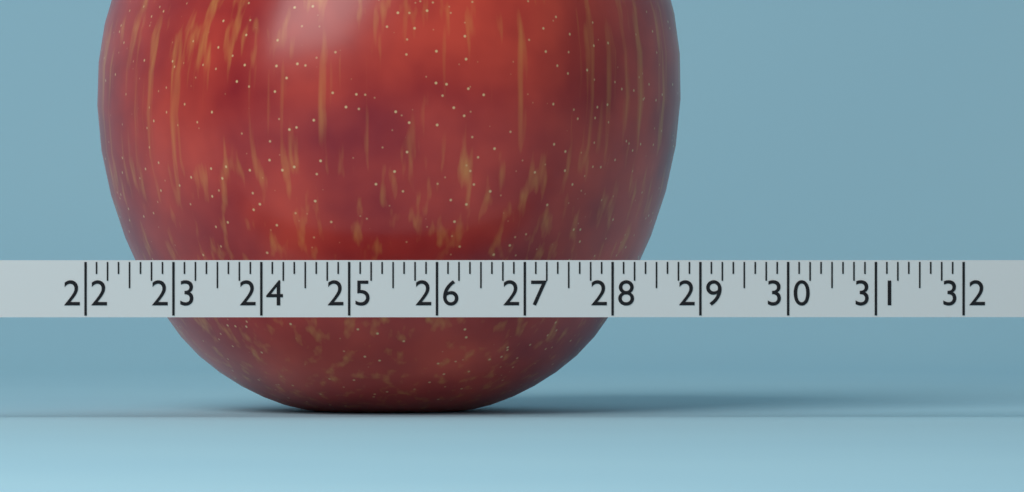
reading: 28.875 (no unit)
